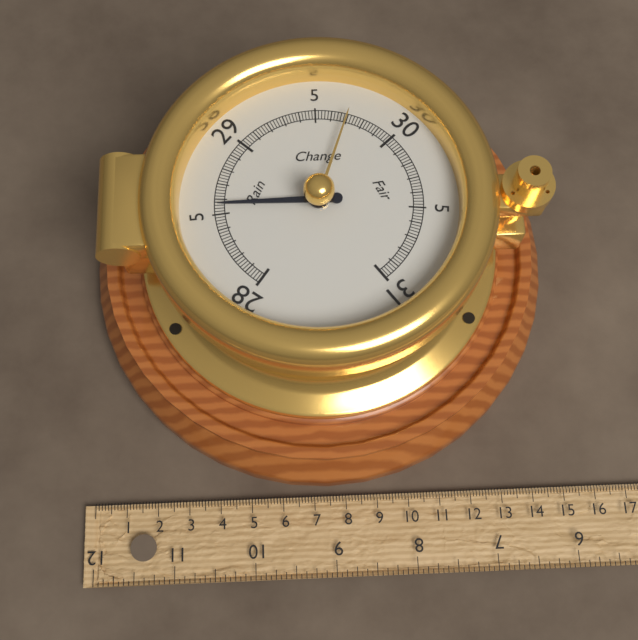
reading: 28.56 inHg
